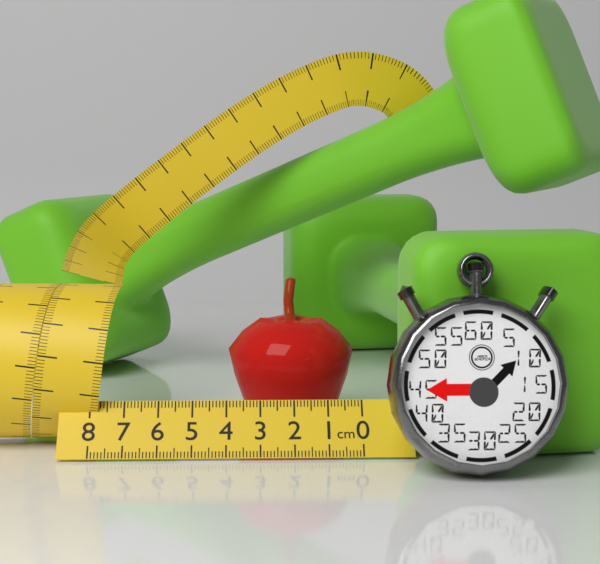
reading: 4.0 cm
